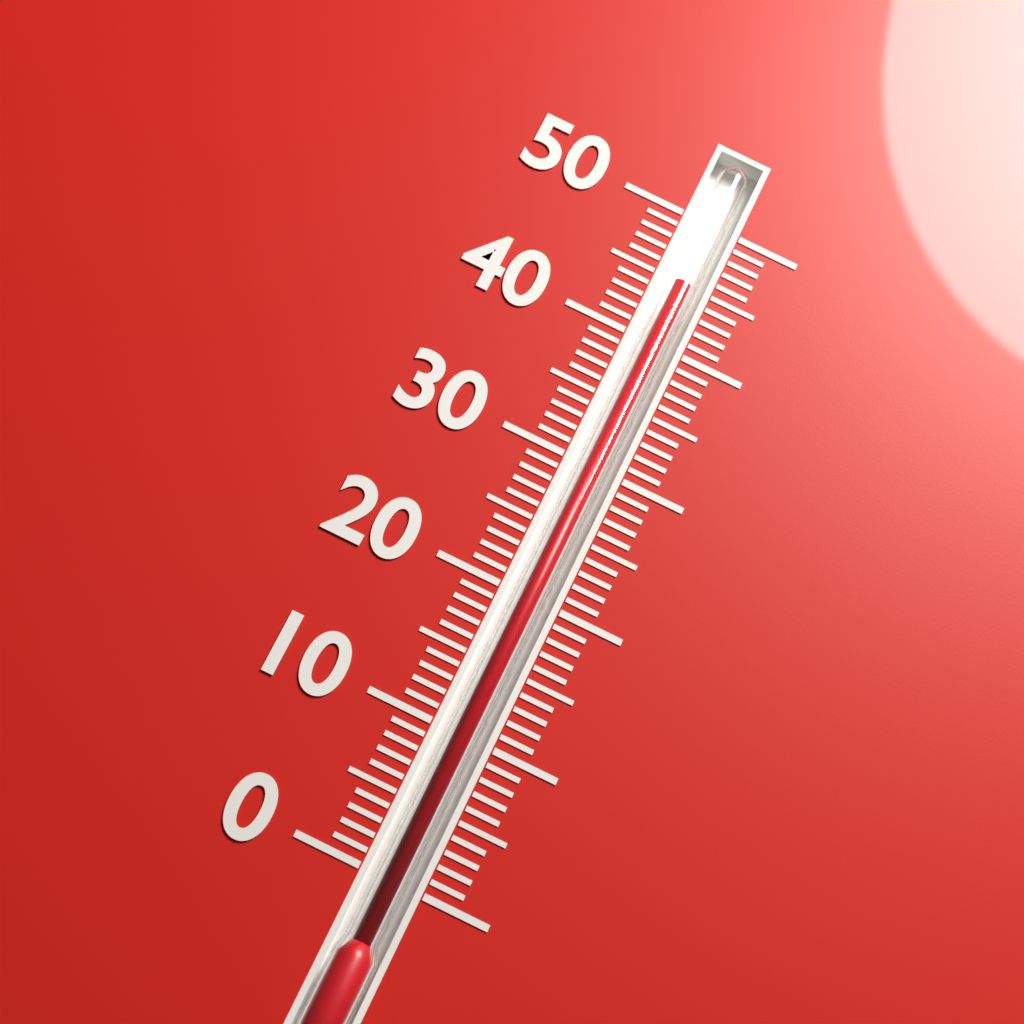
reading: 45 (no unit)
